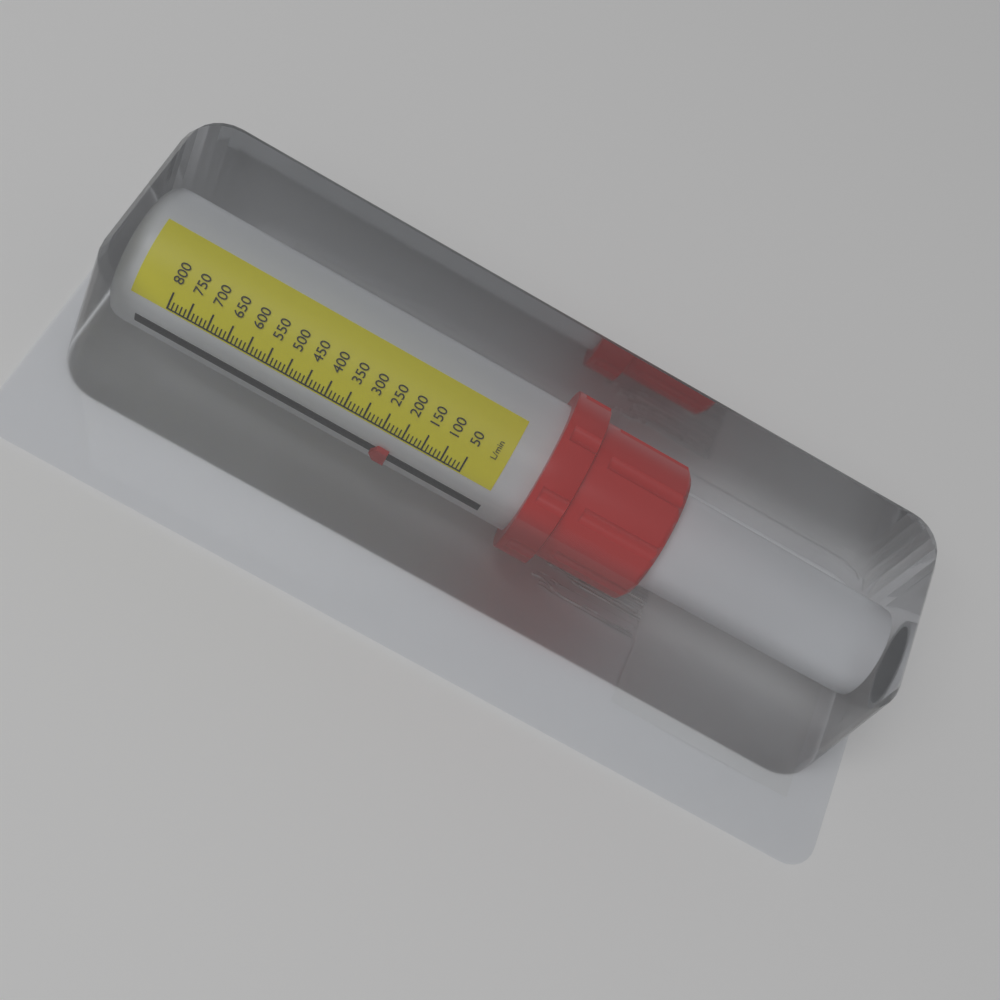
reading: 210 L/min
